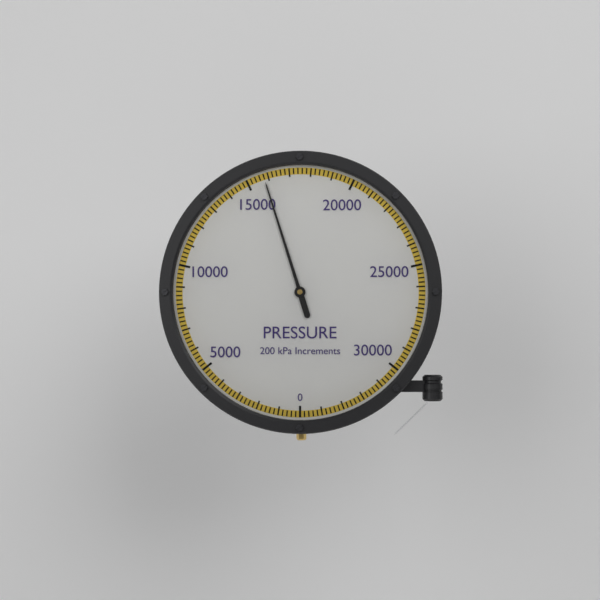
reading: 15800 kPa
